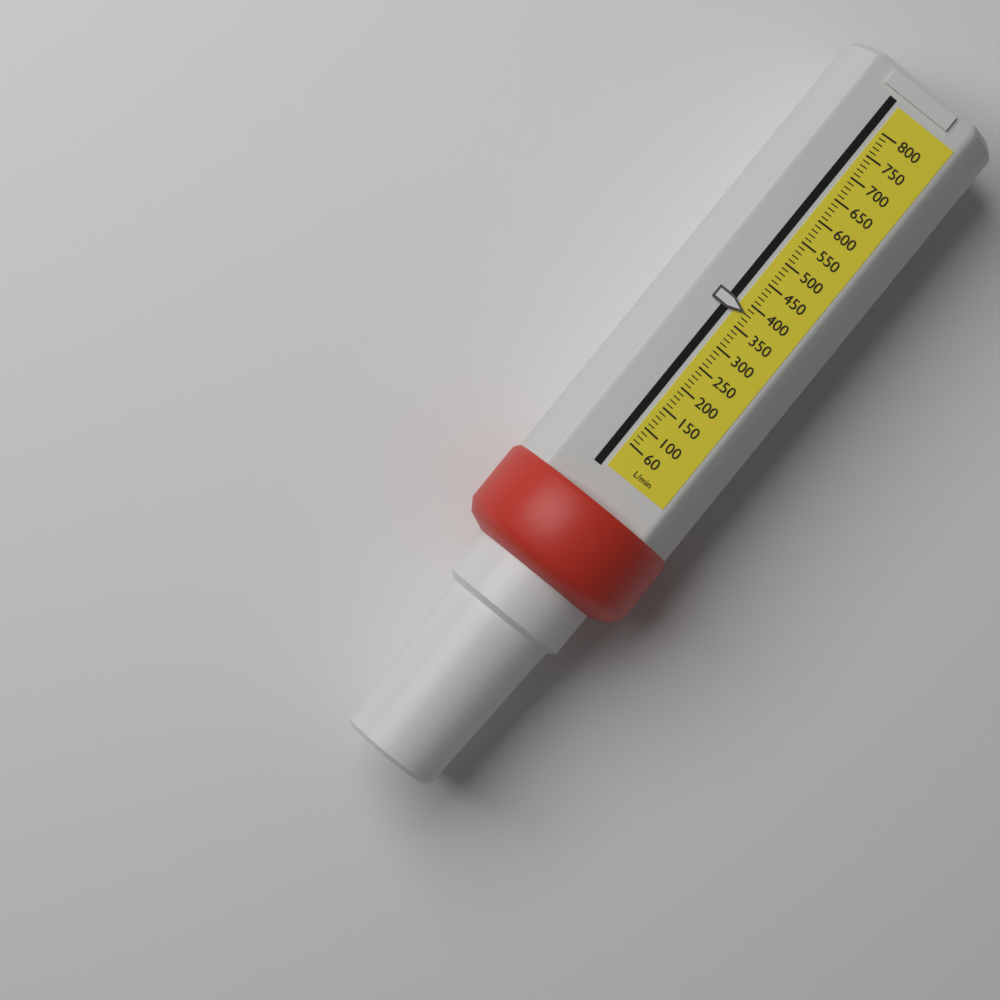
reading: 380 L/min
